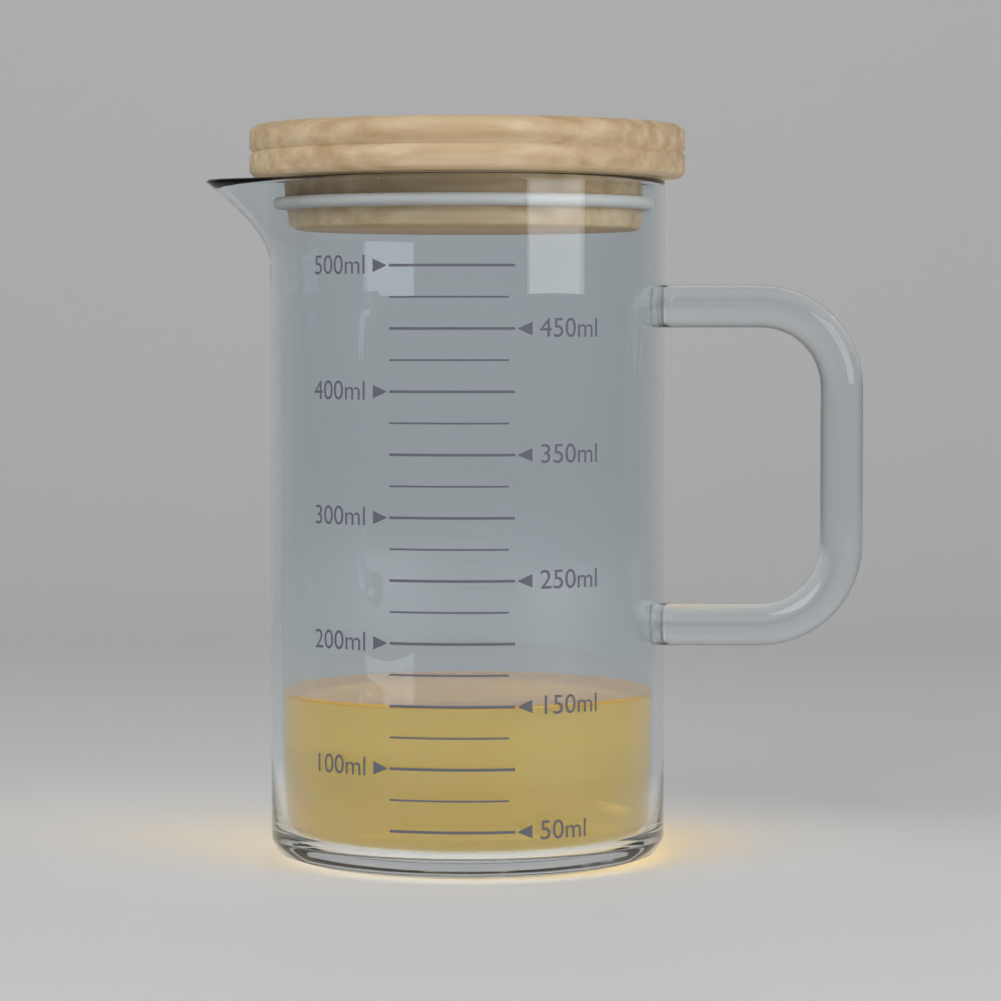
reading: 150 ml
